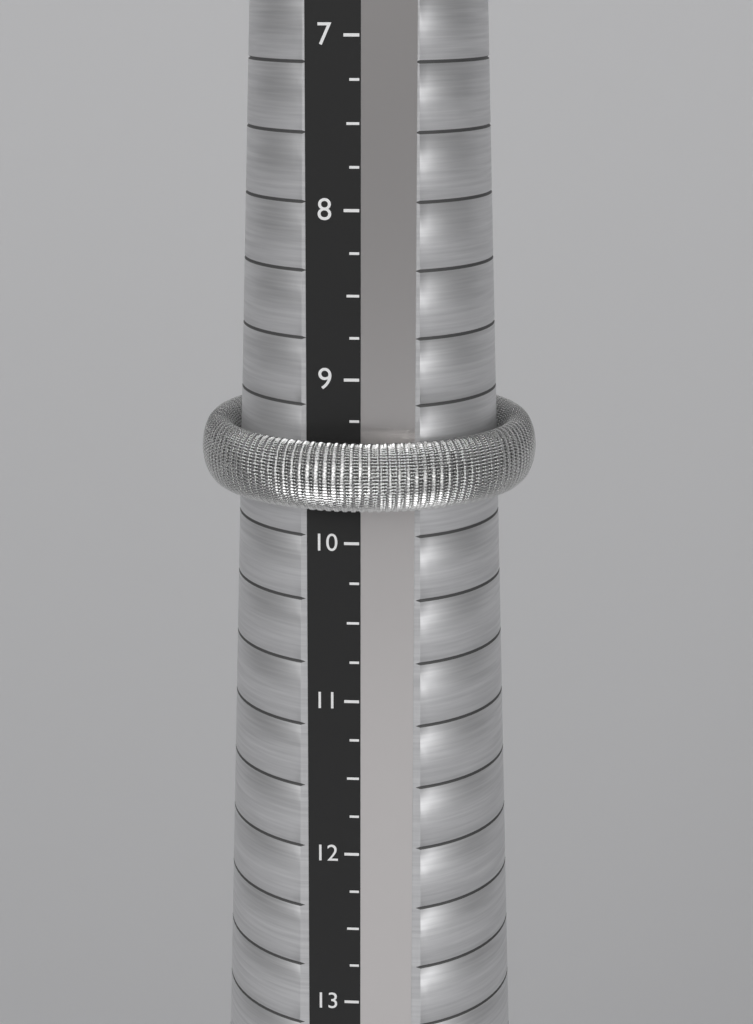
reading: 9.75 (no unit)
